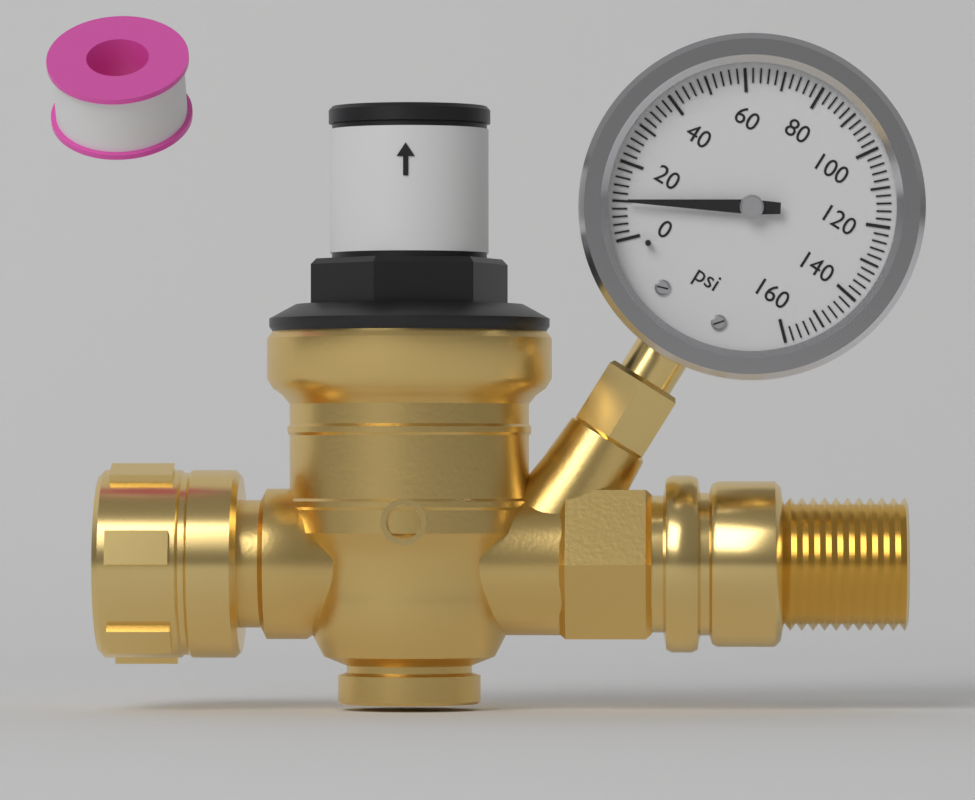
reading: 10 psi
